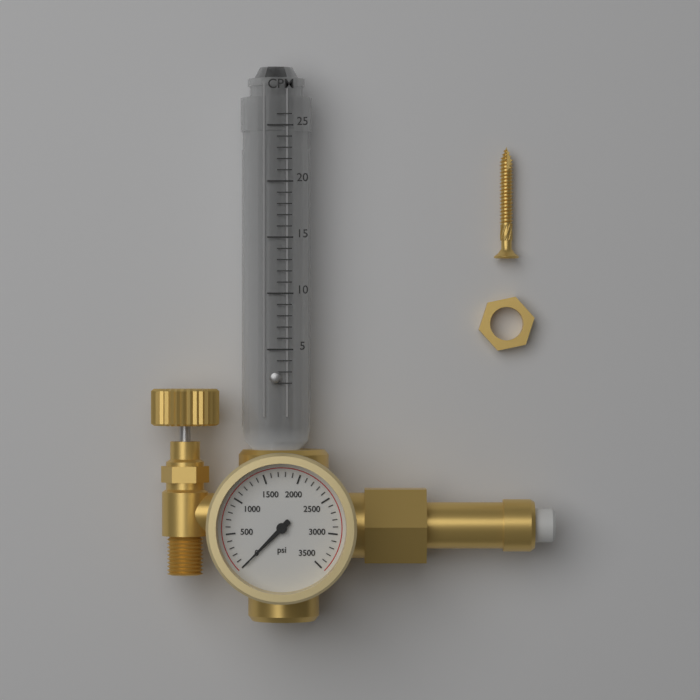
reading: 0 psi
